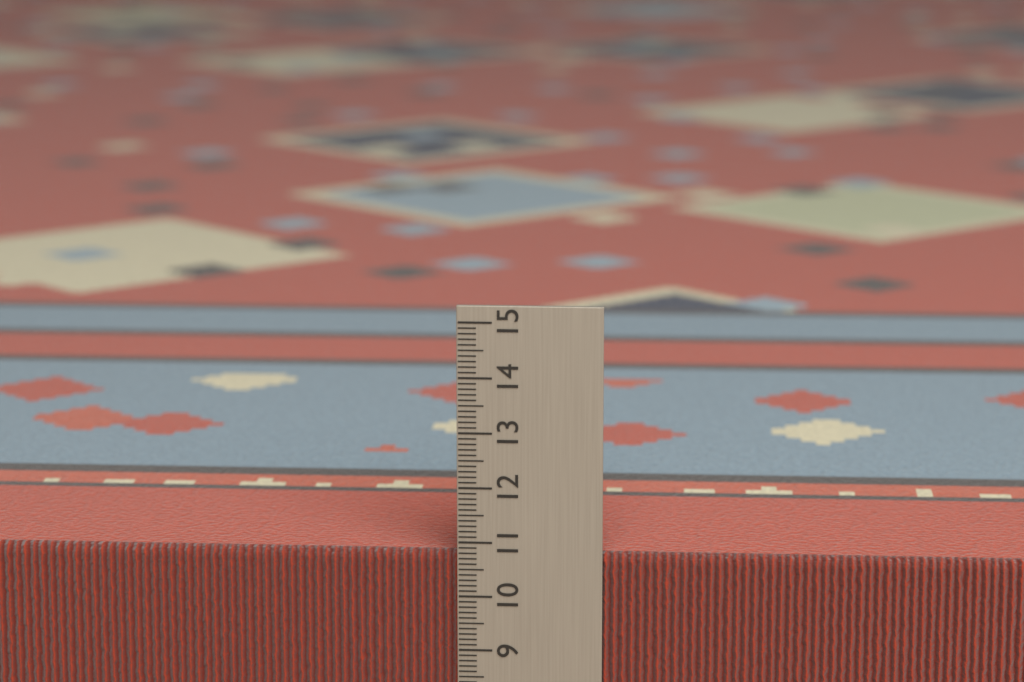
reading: 10.8 cm
